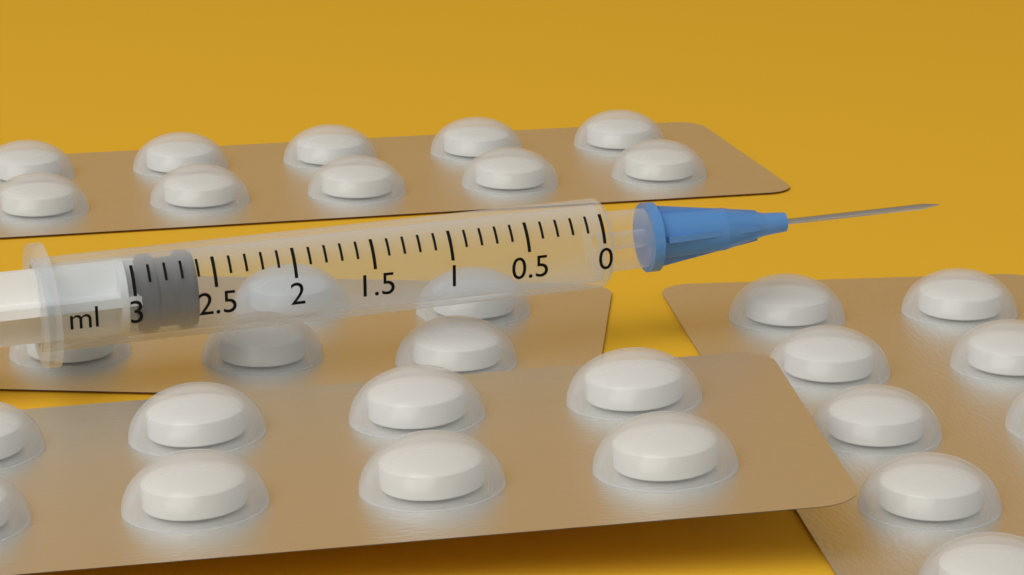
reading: 2.6 ml
